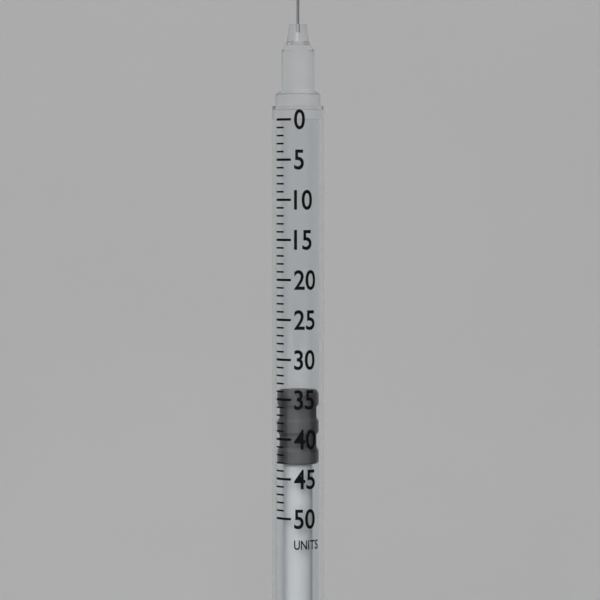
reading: 34 units
